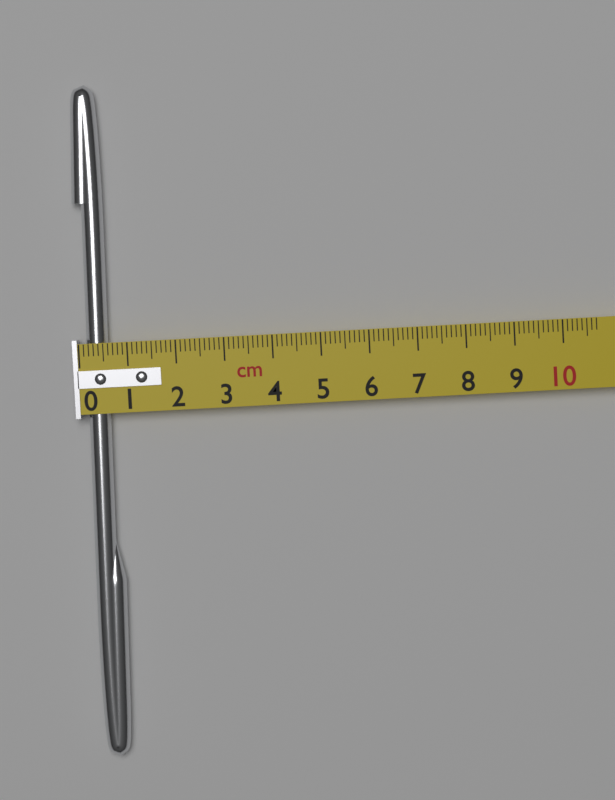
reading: 0.7 cm
